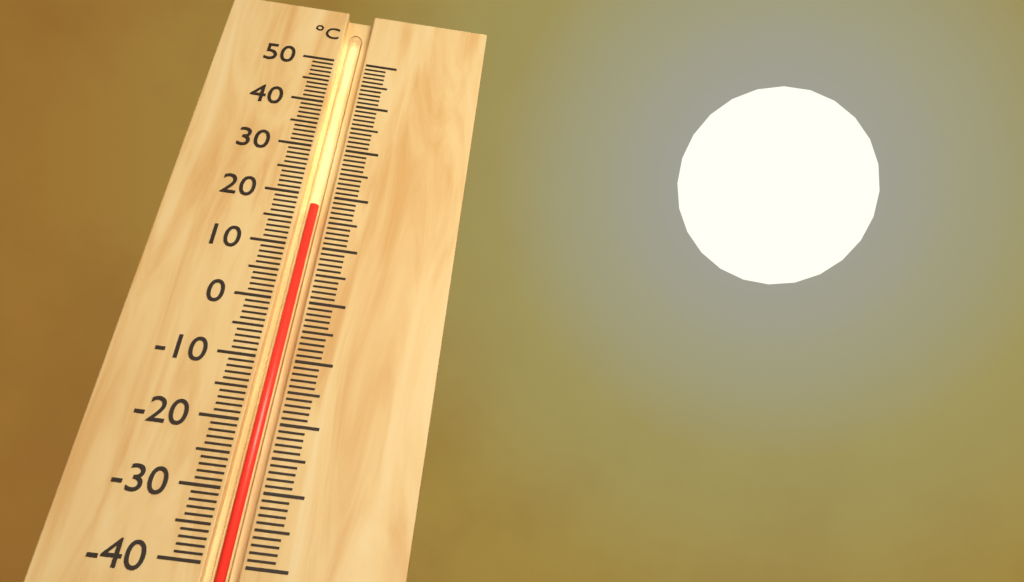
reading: 18 °C
